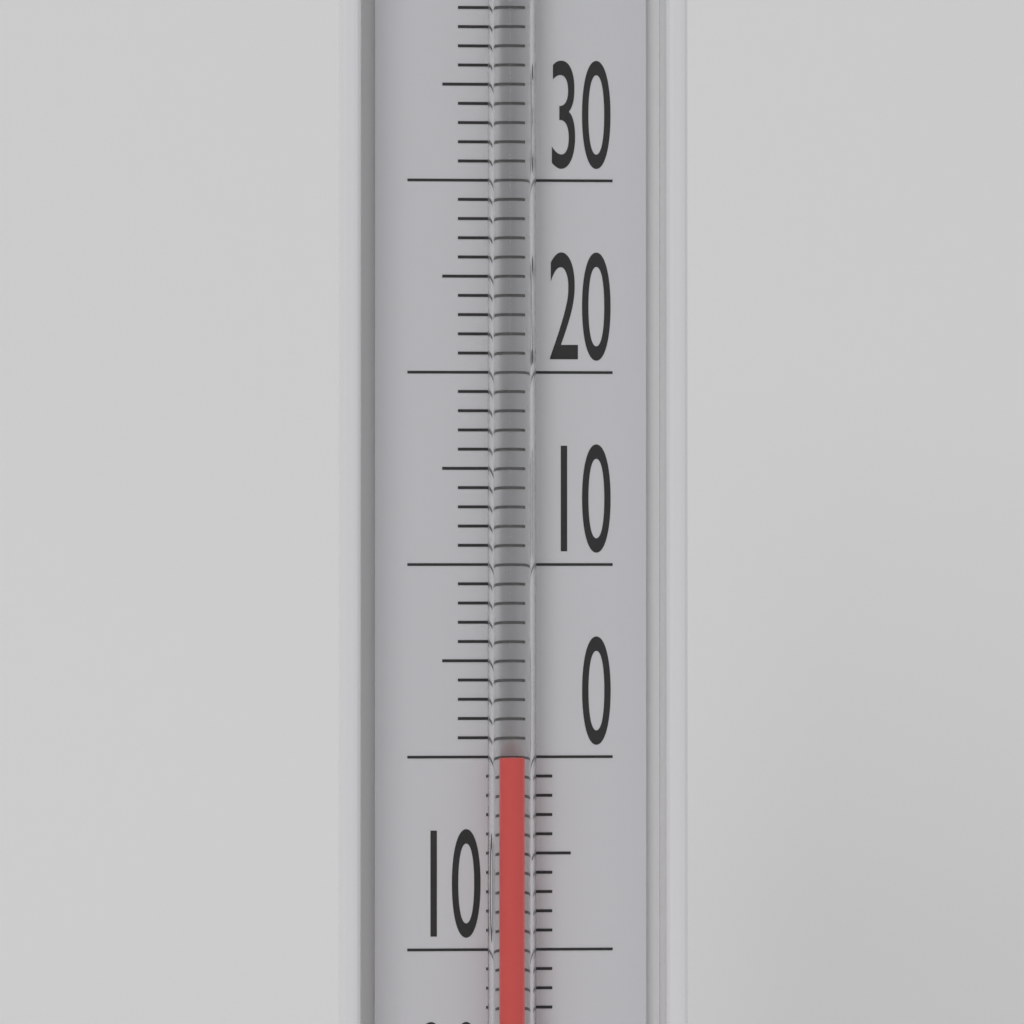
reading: 0 °C
